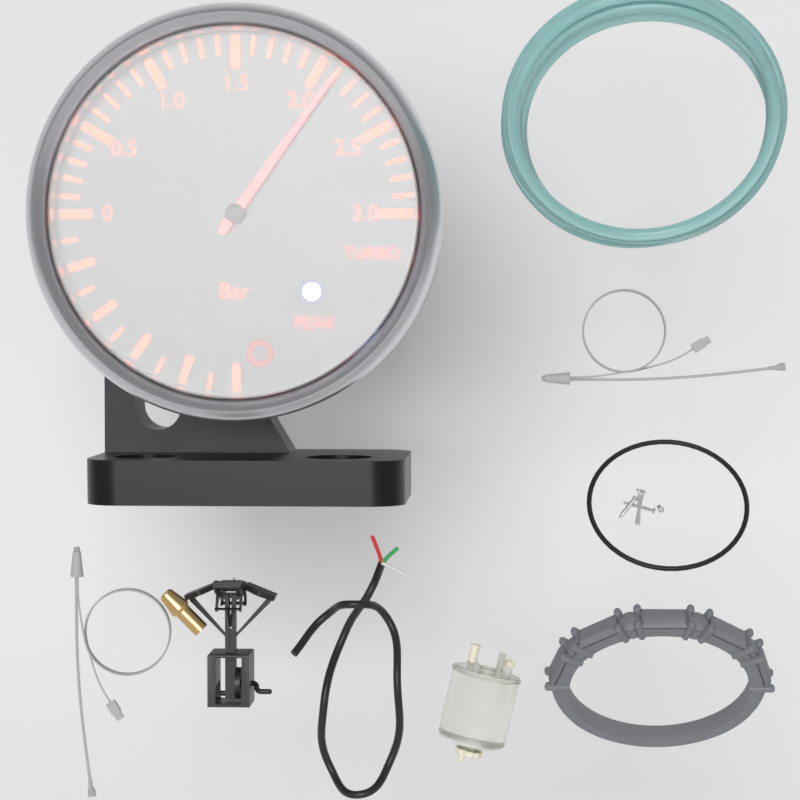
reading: 2.1 bar
